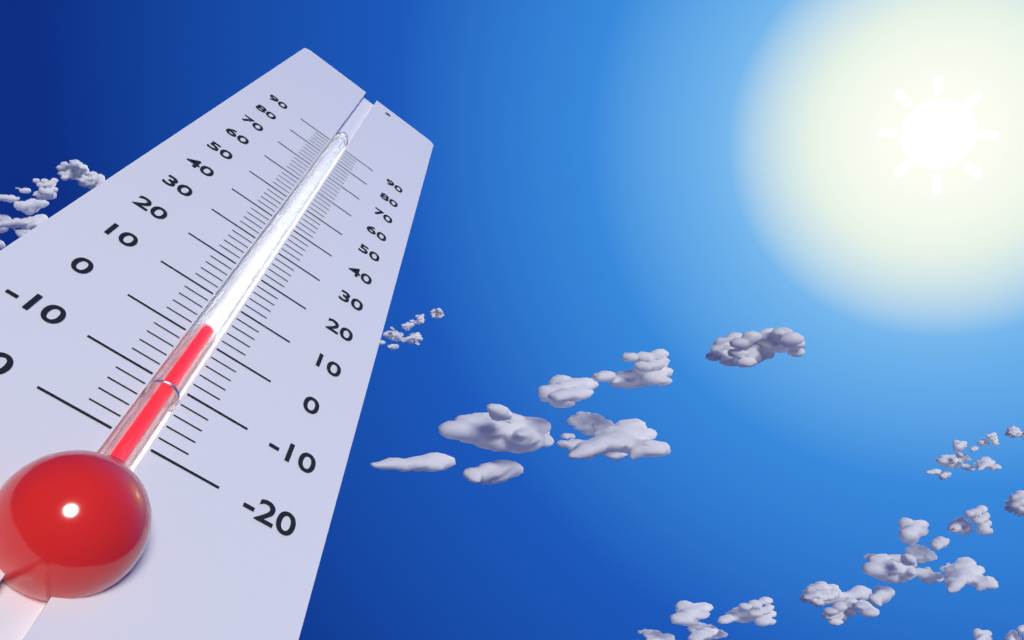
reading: 2 (no unit)
